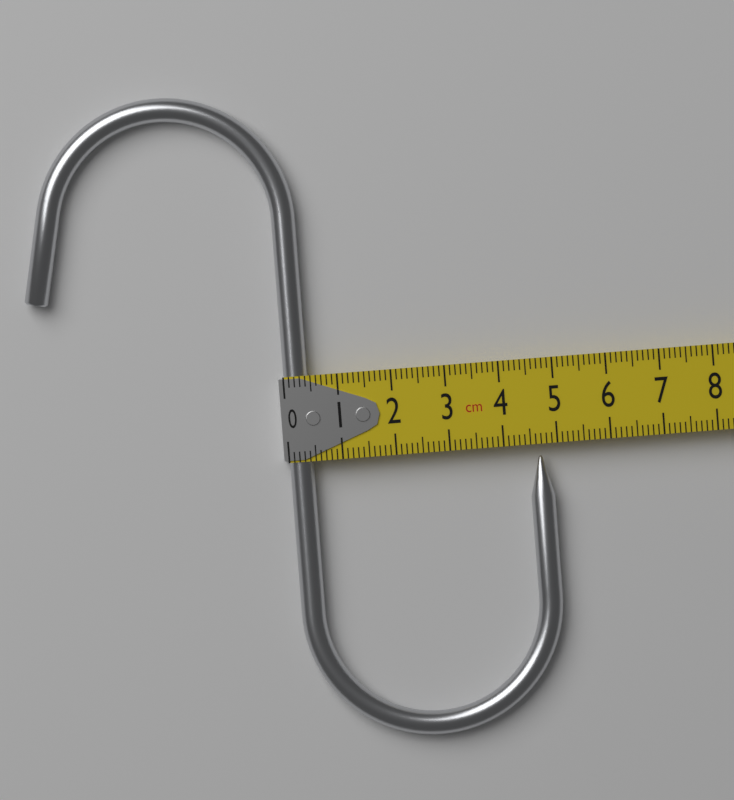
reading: 4.9 cm
